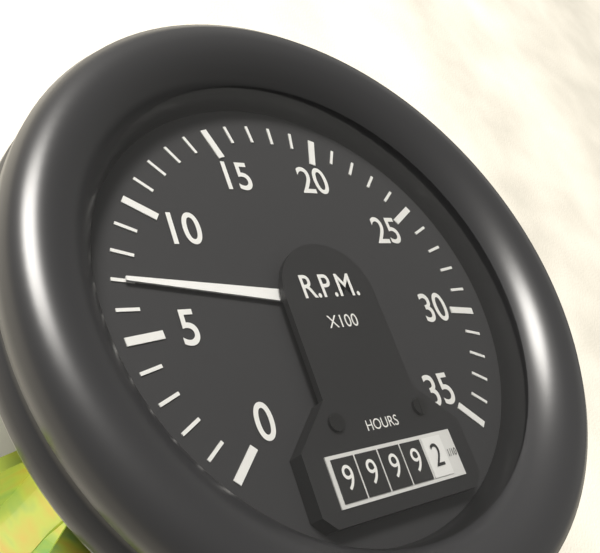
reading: 700 RPM
